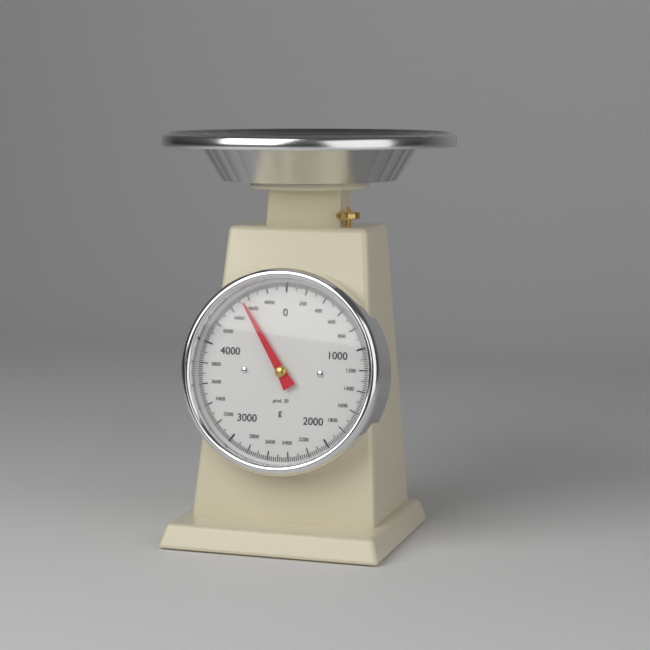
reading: 4540 g
